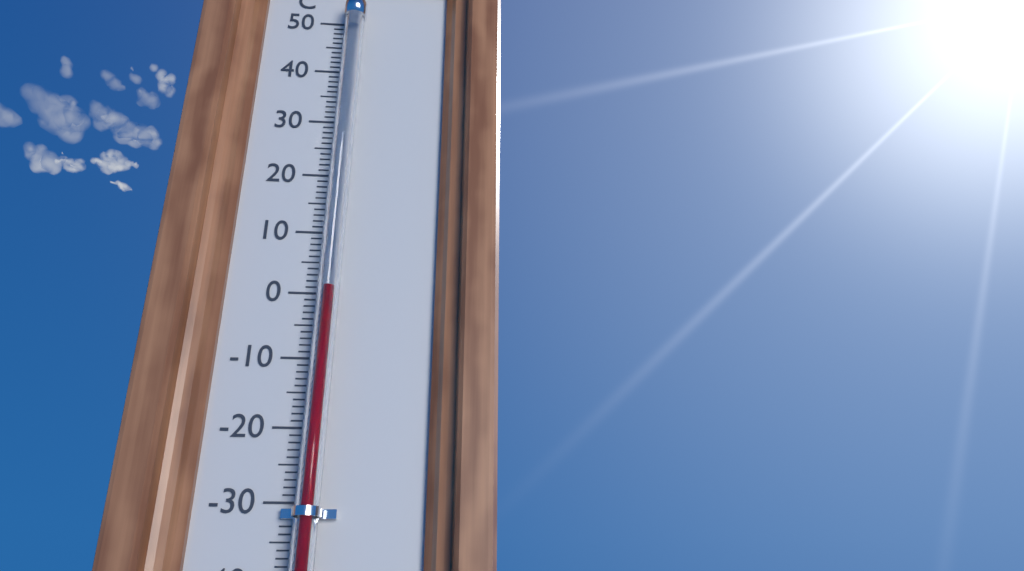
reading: 0 °C
